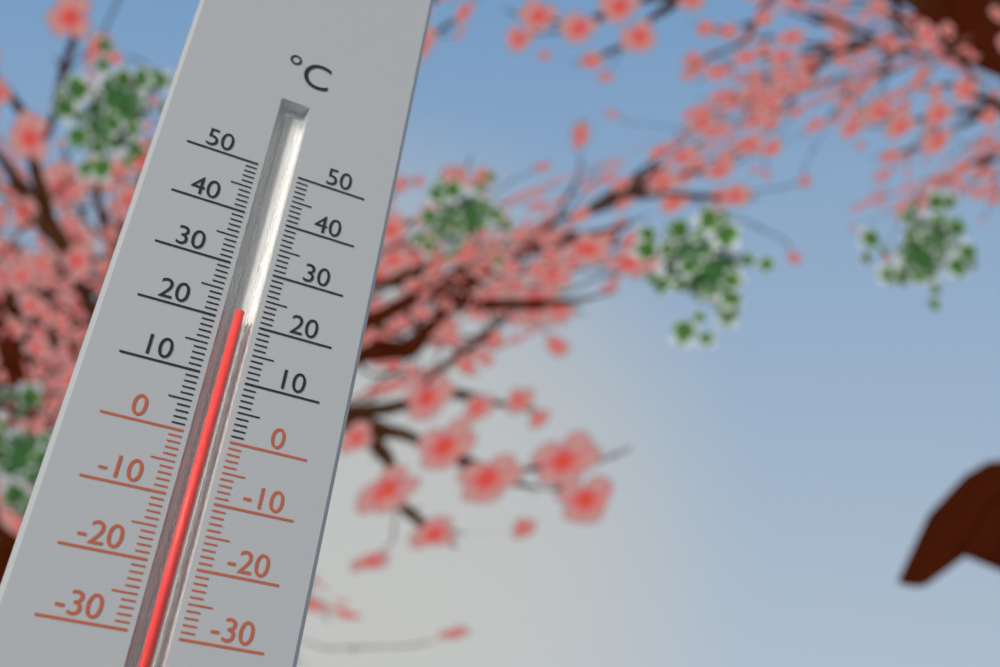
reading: 22 °C
